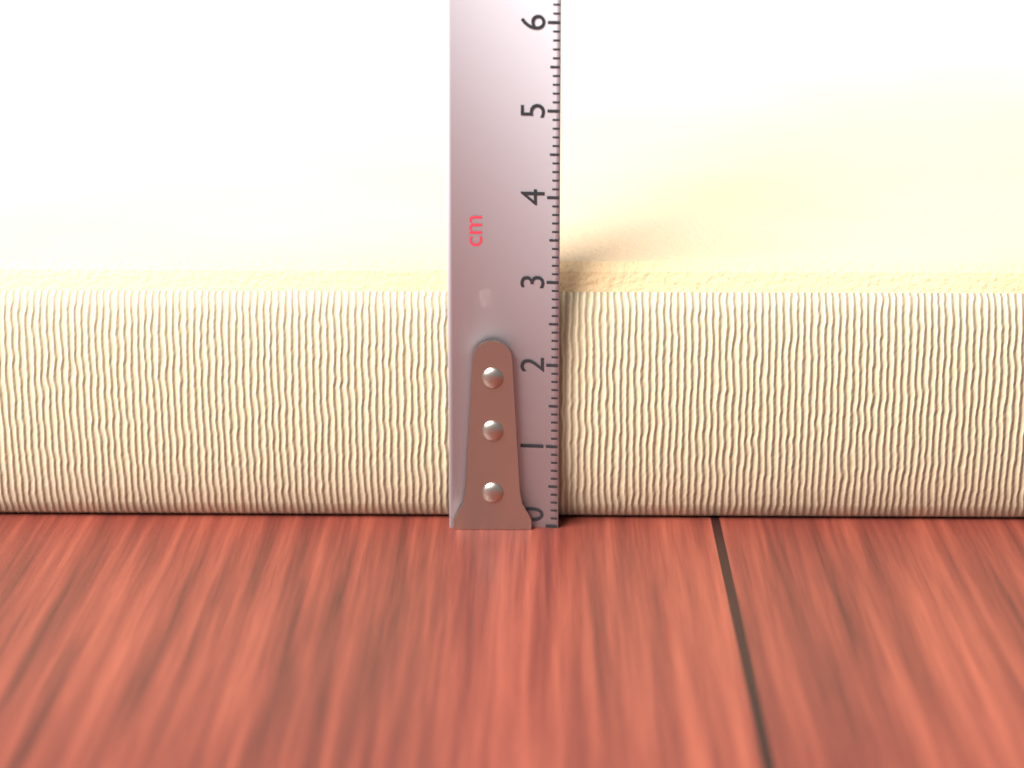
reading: 3.1 cm
